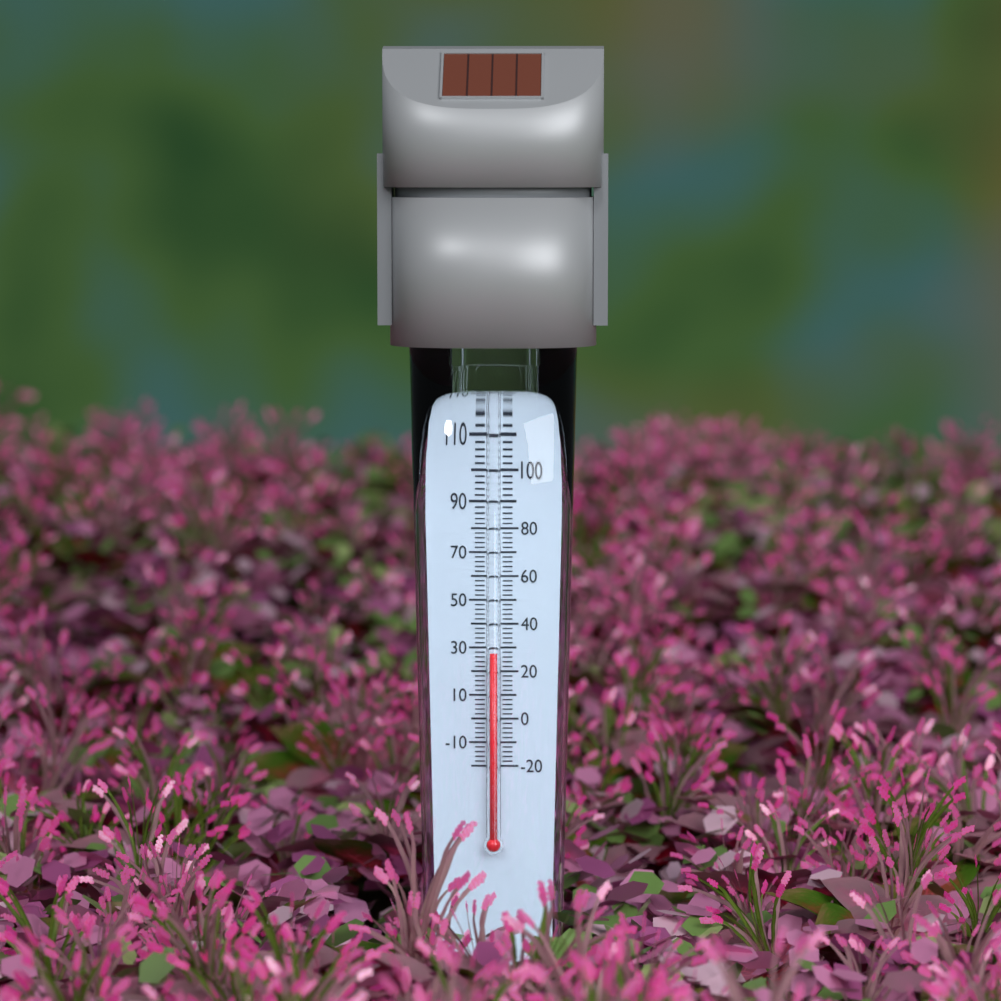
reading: 28 °F
